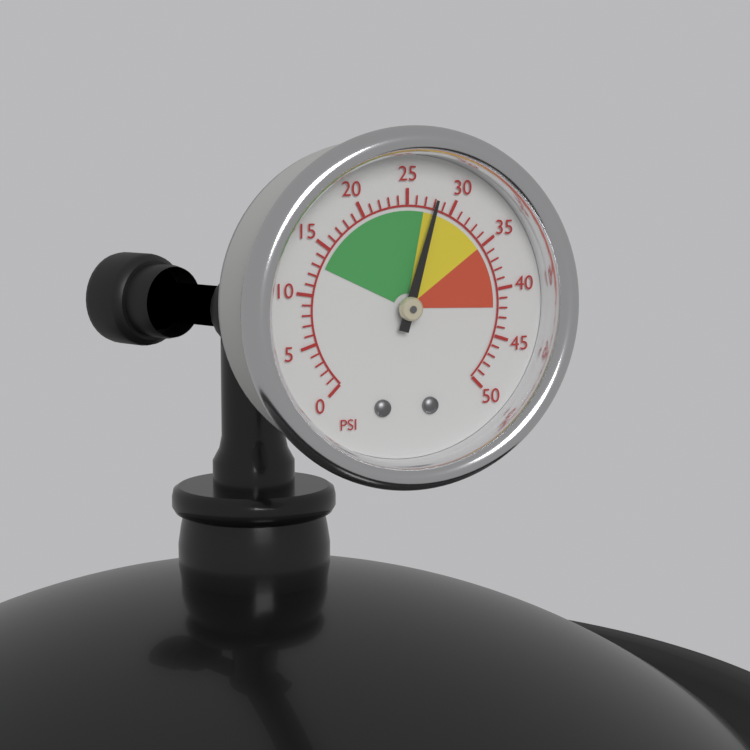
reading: 28 psi
